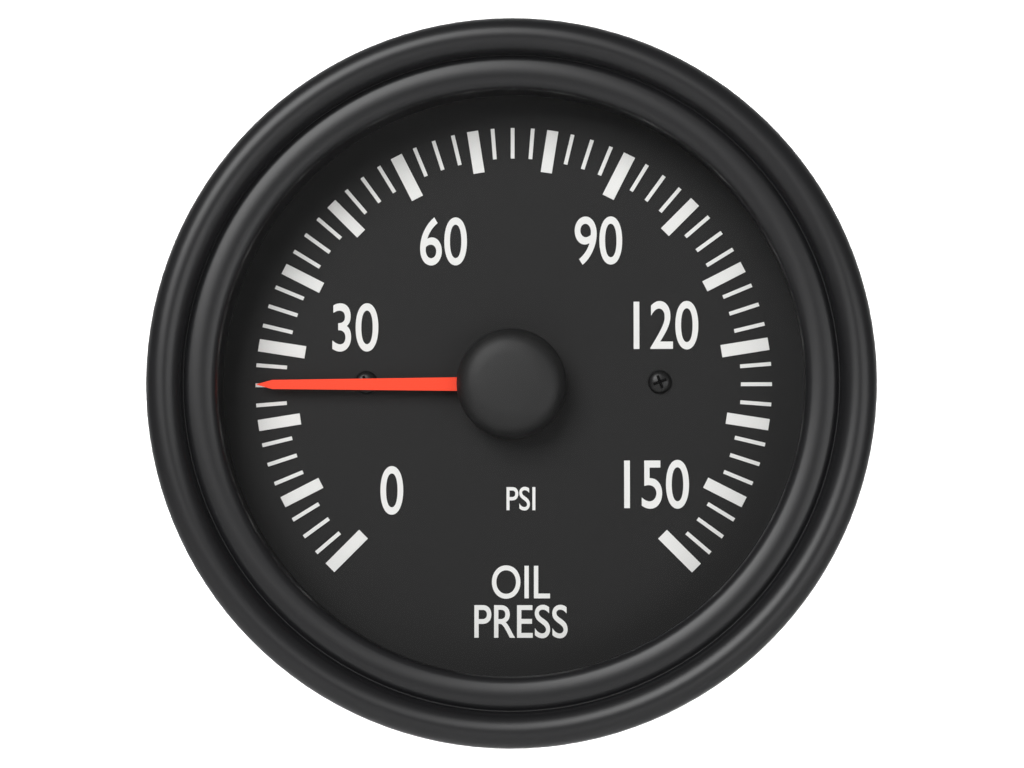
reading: 25.0 psi
